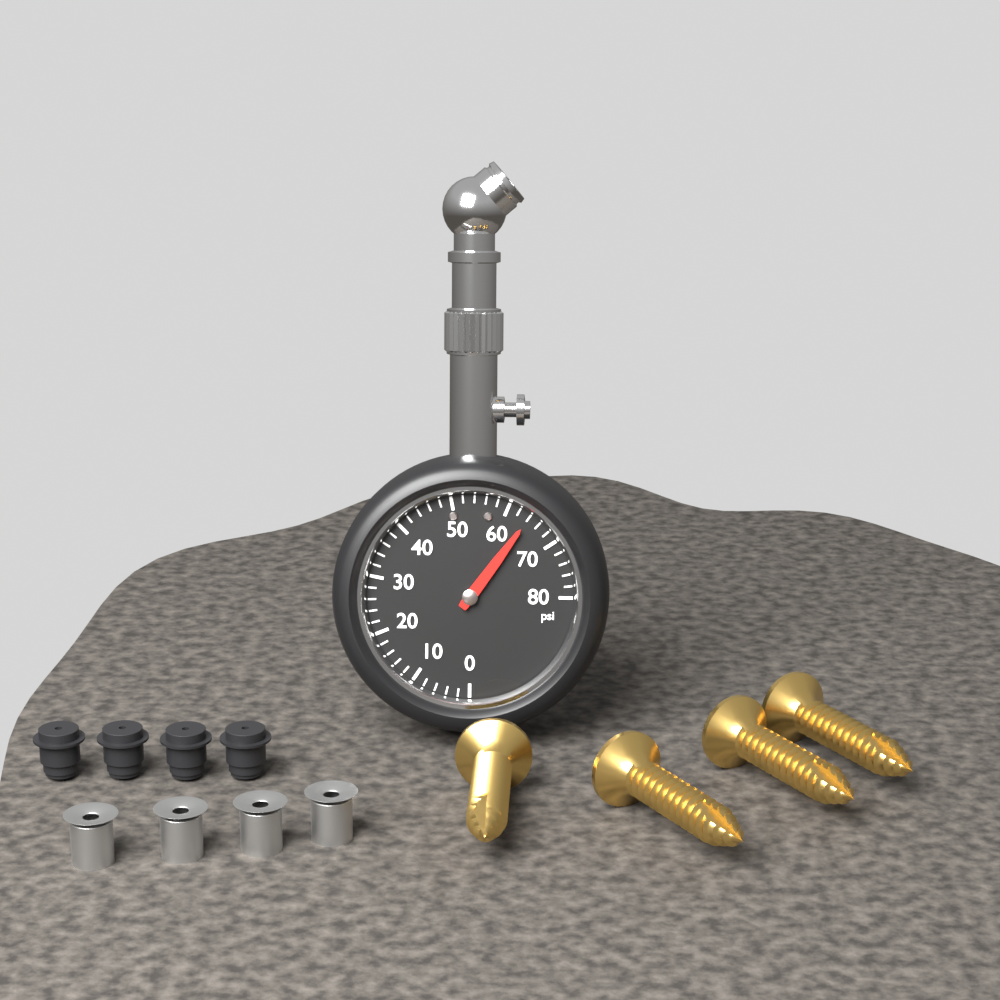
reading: 64 psi
